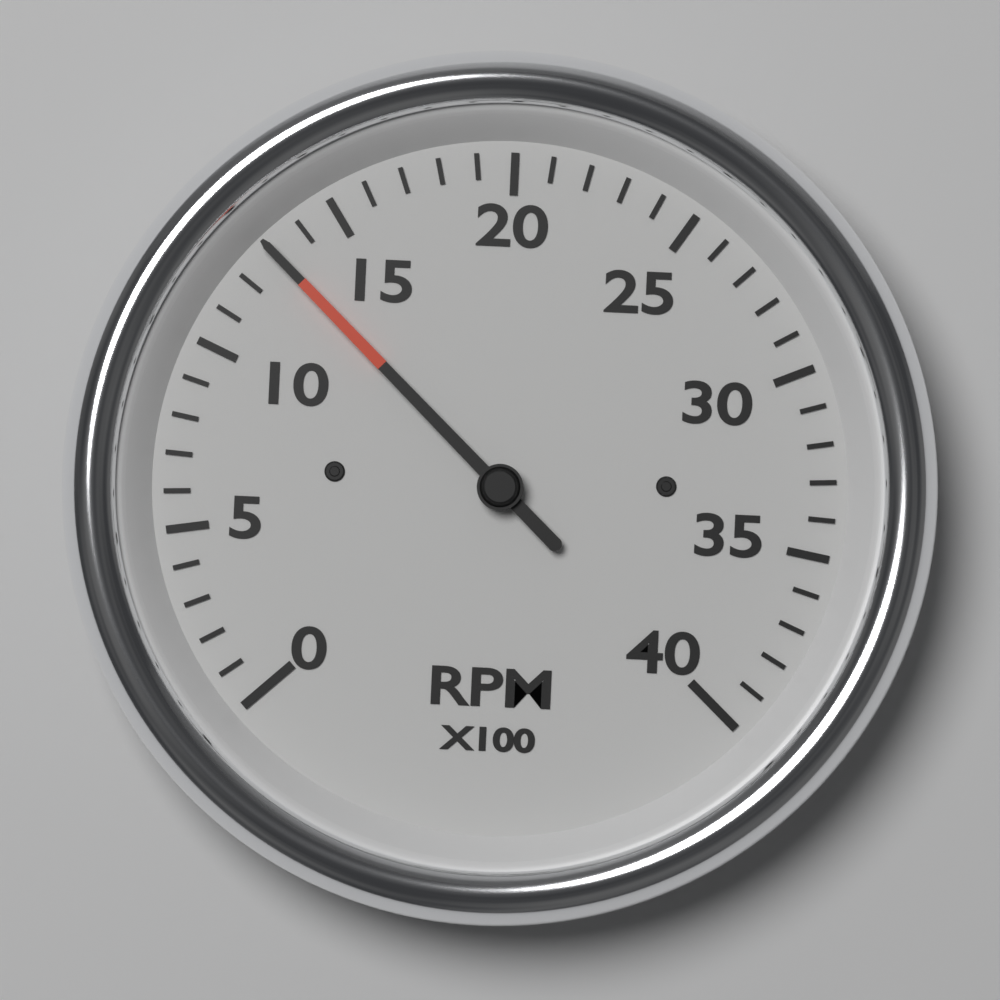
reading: 1300 RPM
